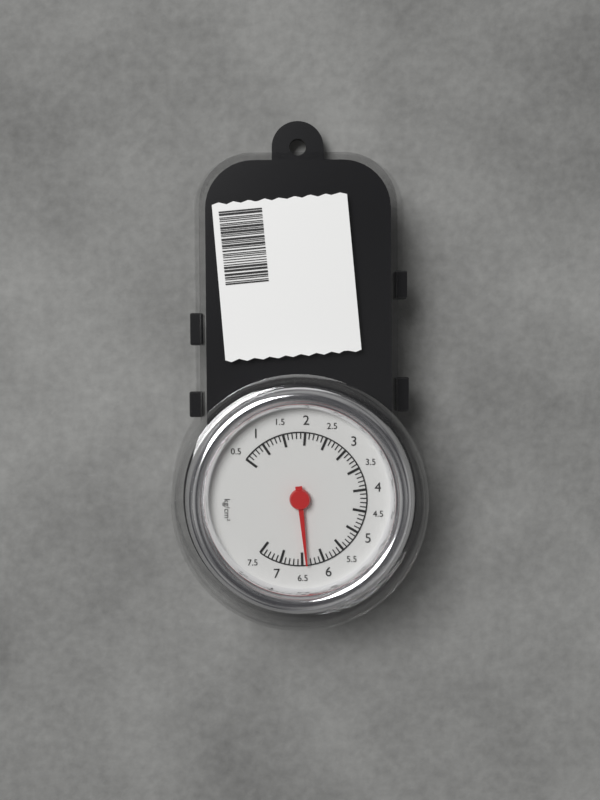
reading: 6.4 kg/cm²
